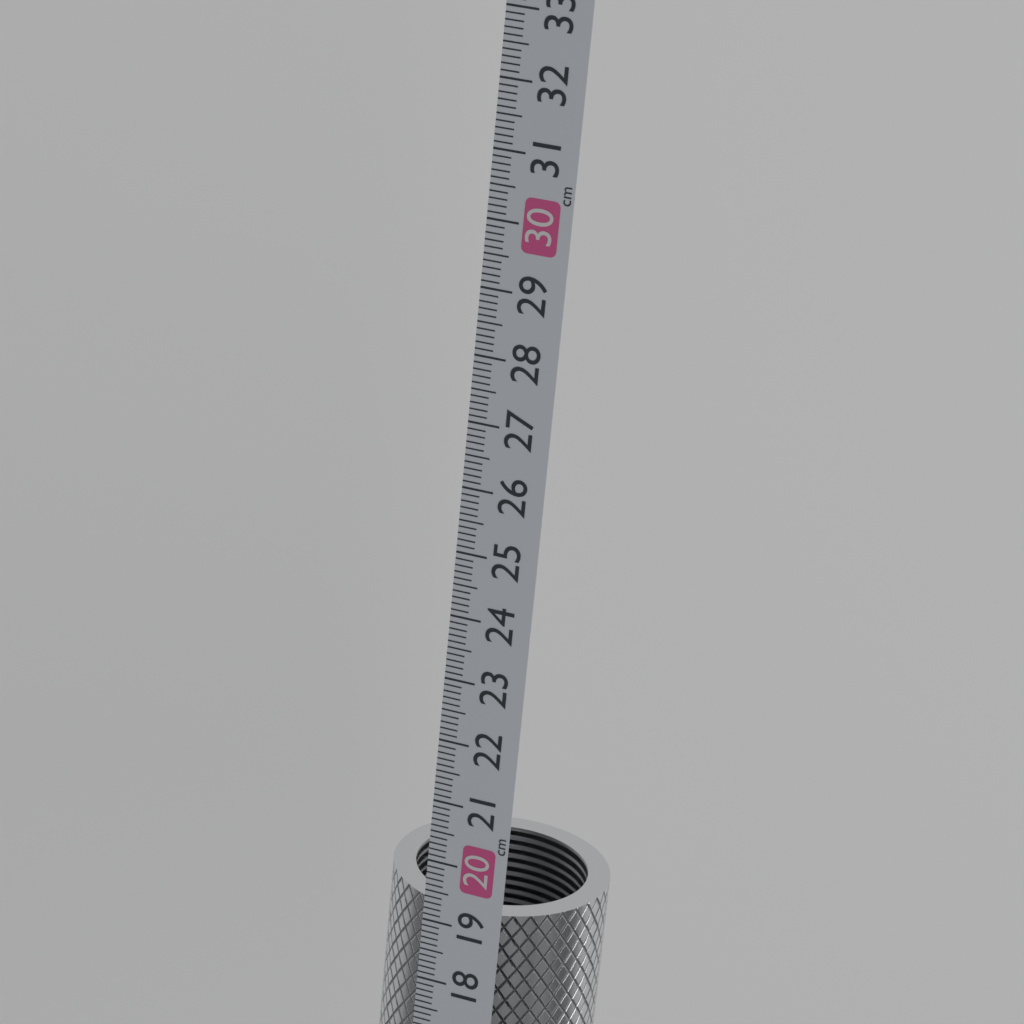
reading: 19.3 cm
